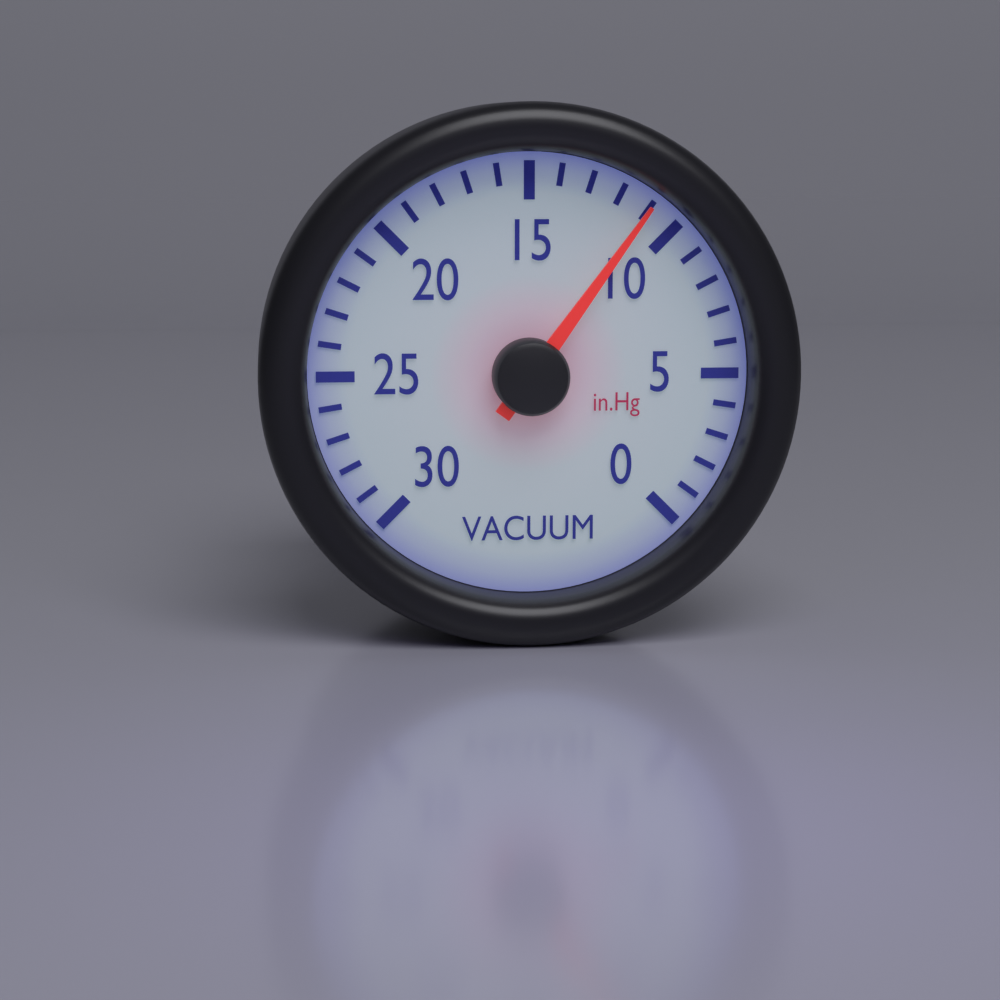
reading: 11 inHg
